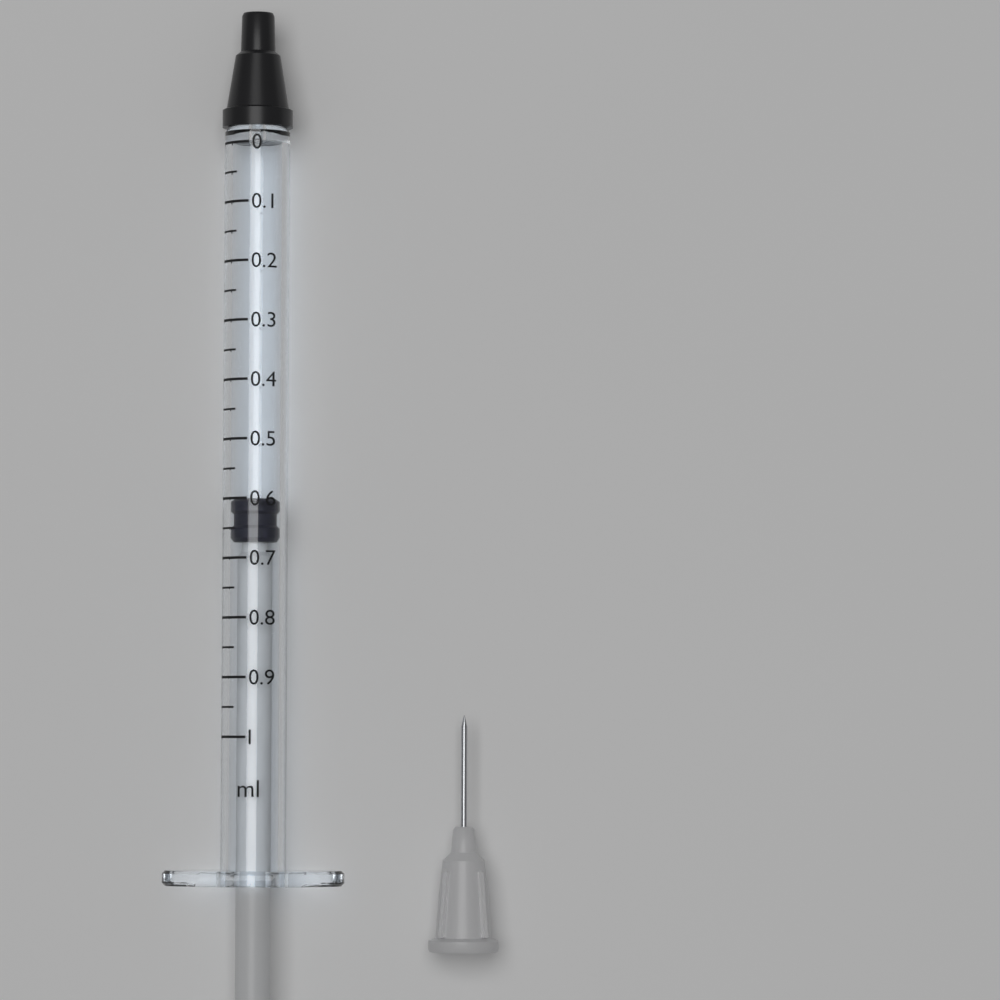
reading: 0.60 ml
